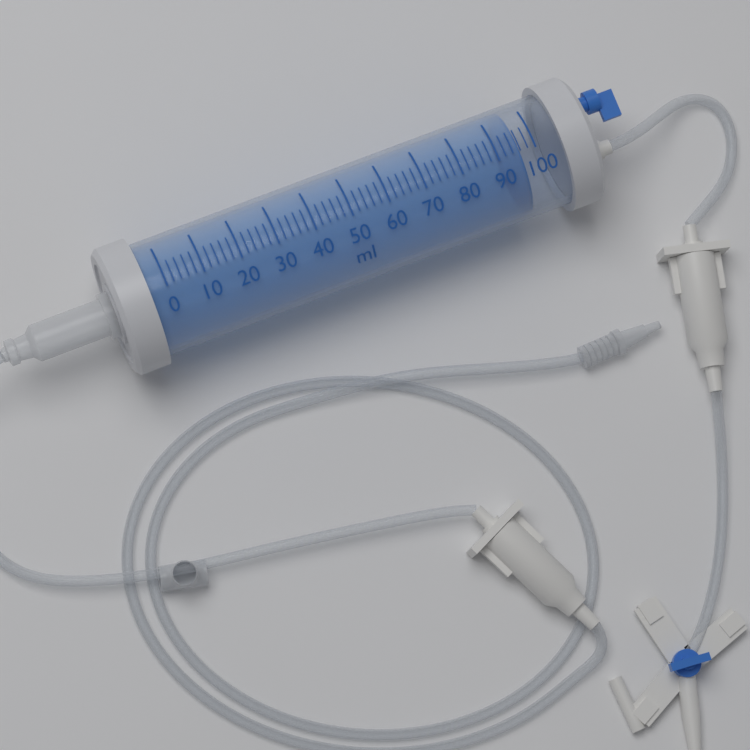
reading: 96 ml
